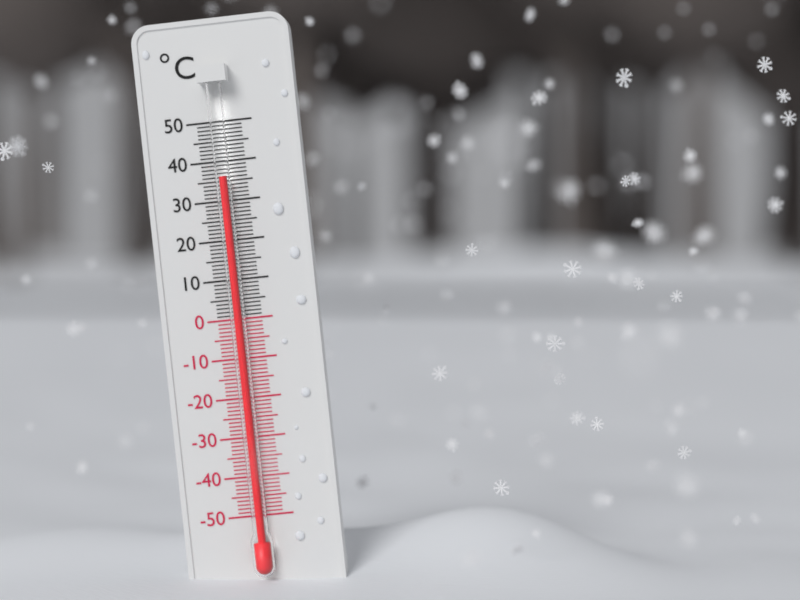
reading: 36 °C
